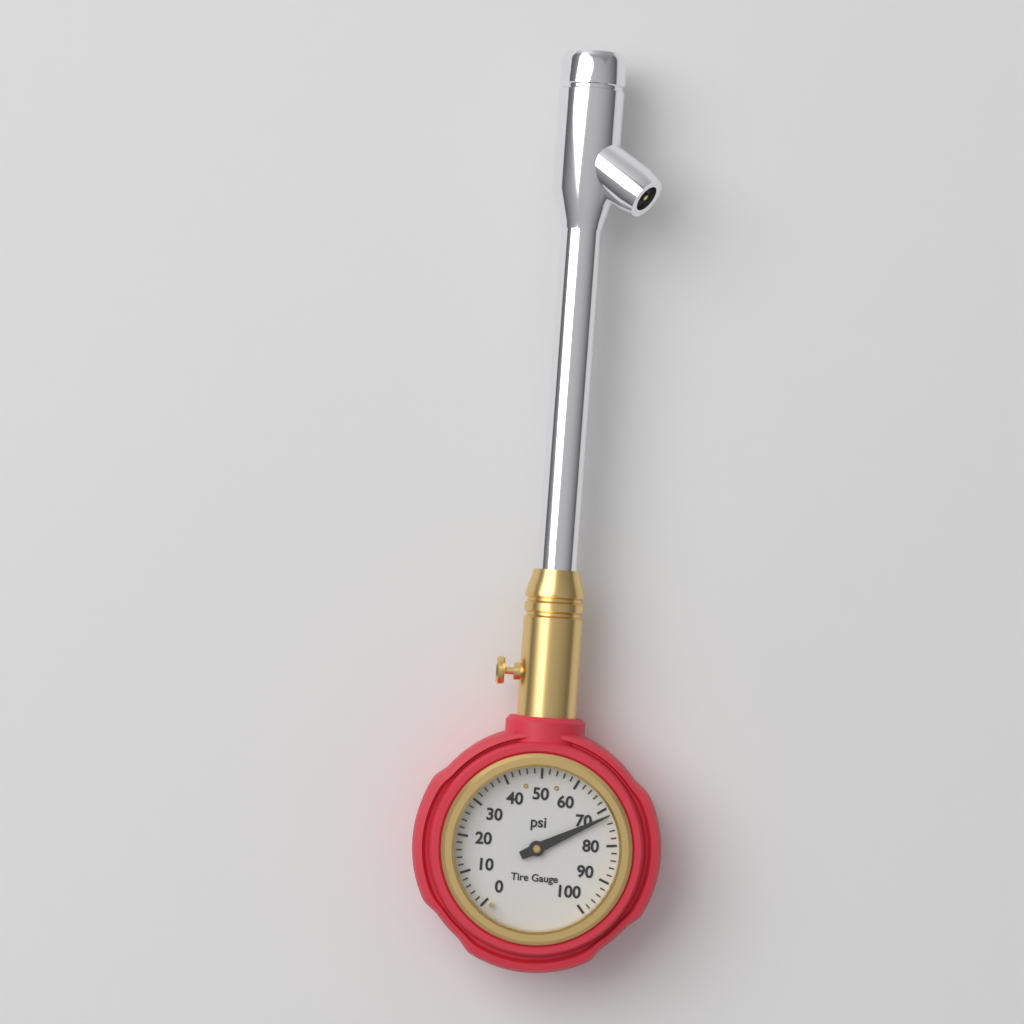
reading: 72 psi
